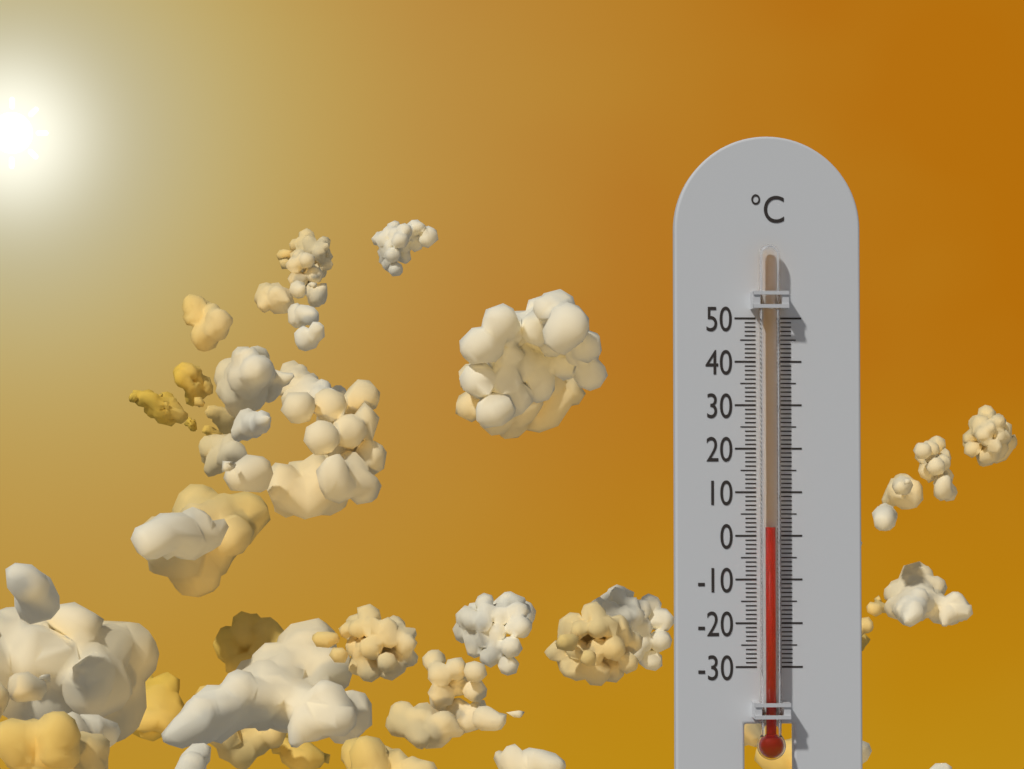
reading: 2 °C
